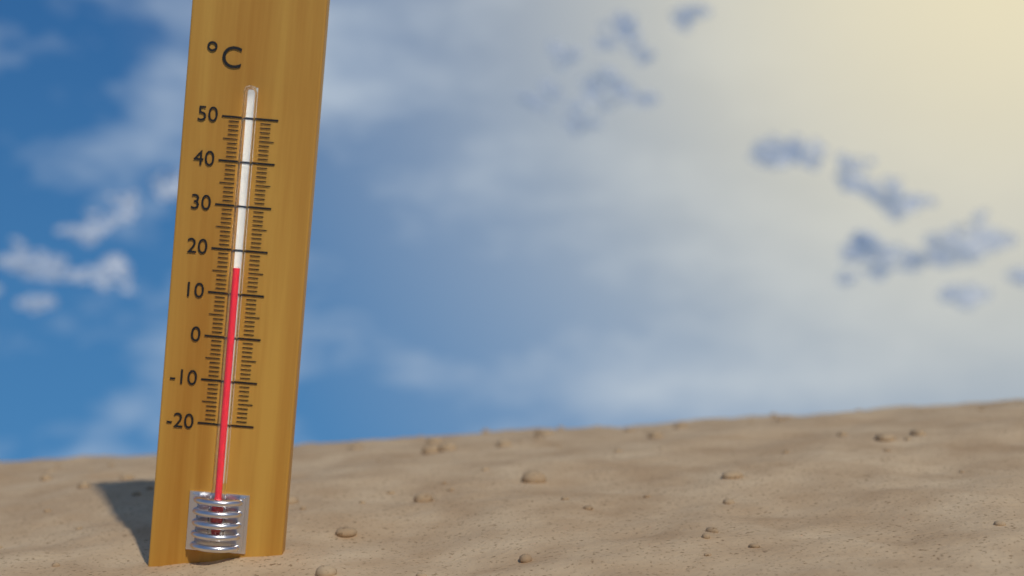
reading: 16 °C
